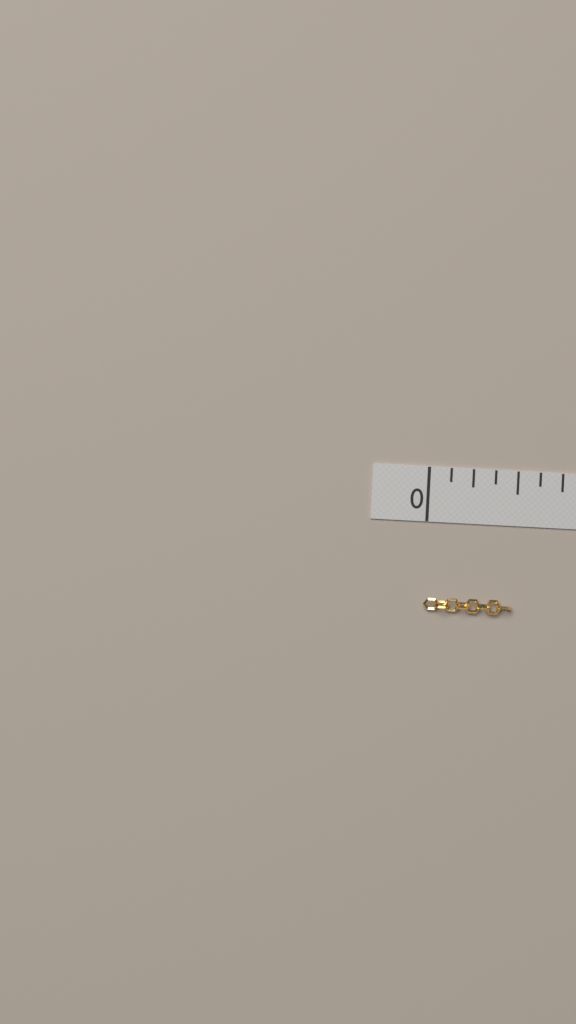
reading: 0.500 in
